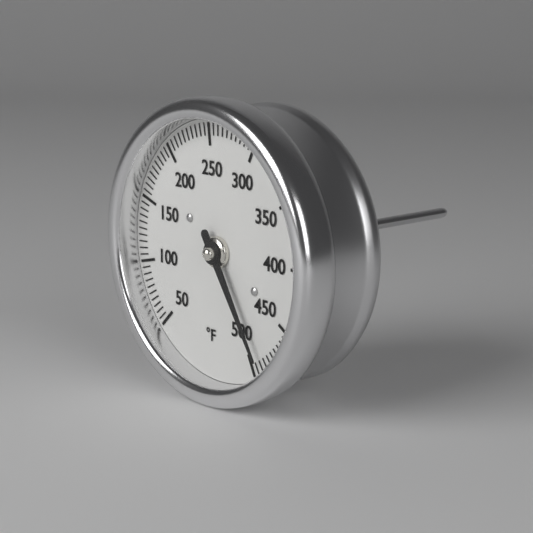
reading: 490 °F
